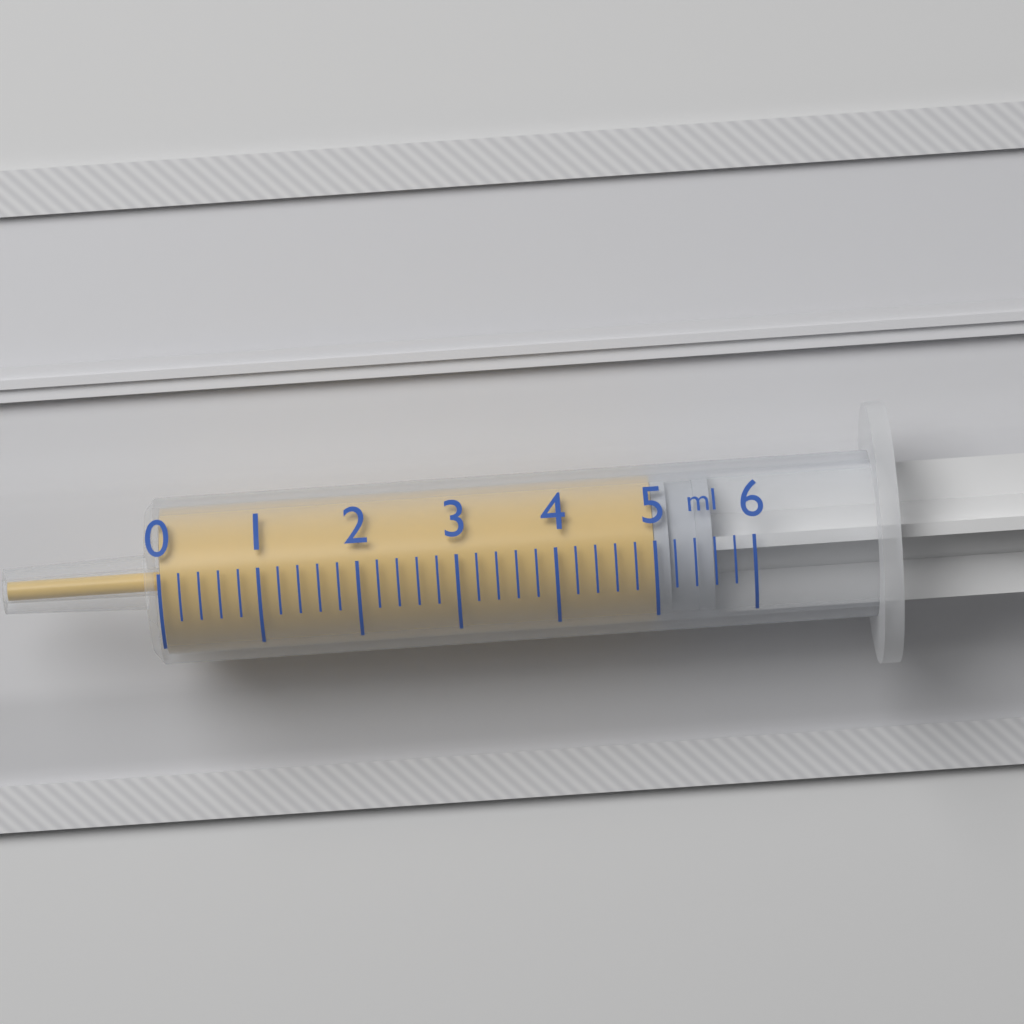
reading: 5.0 ml
